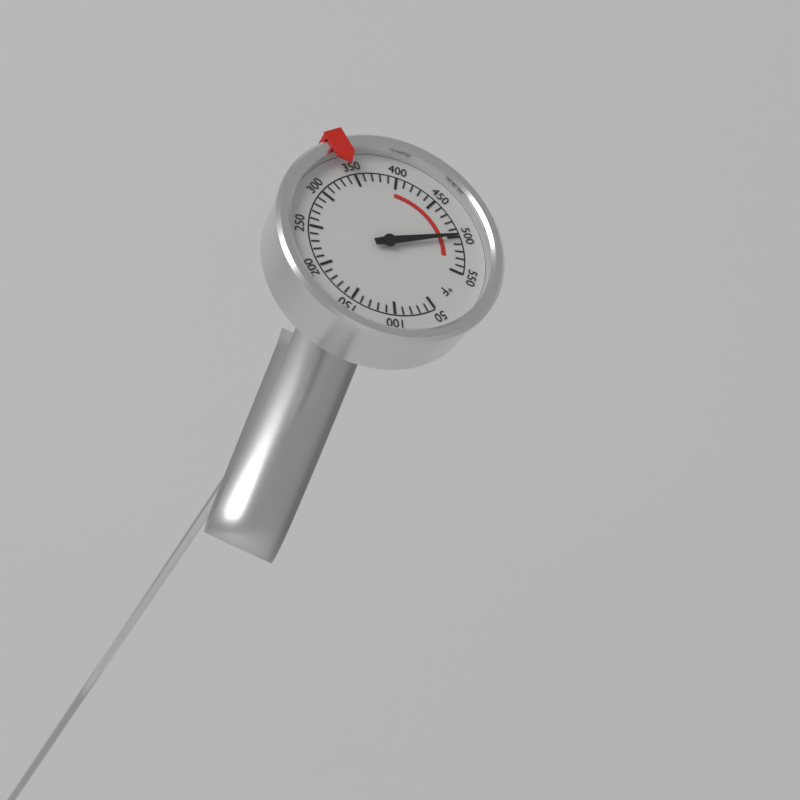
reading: 500 °F
